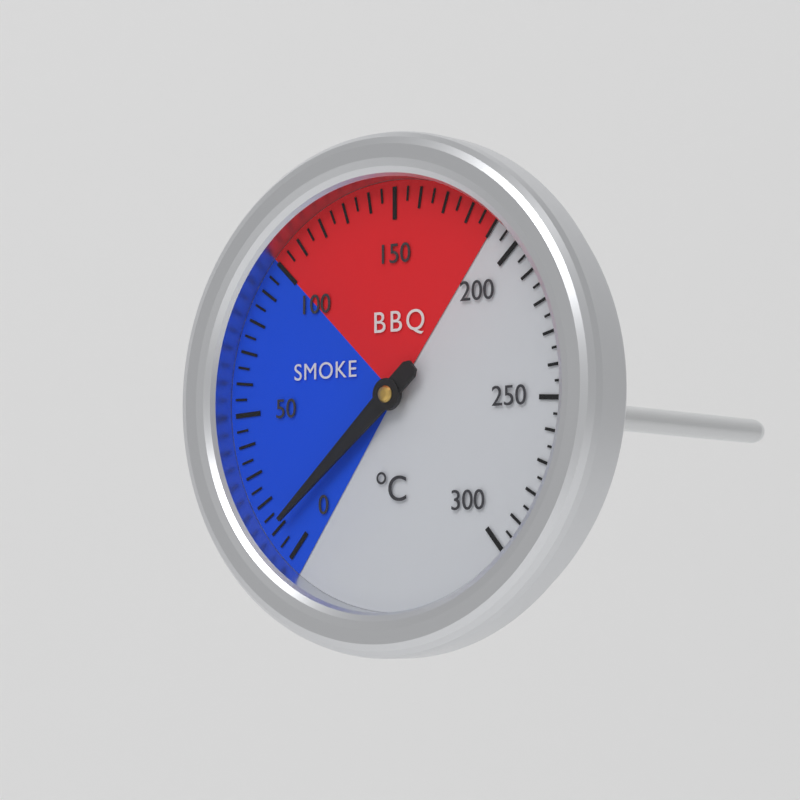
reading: 10 °C
